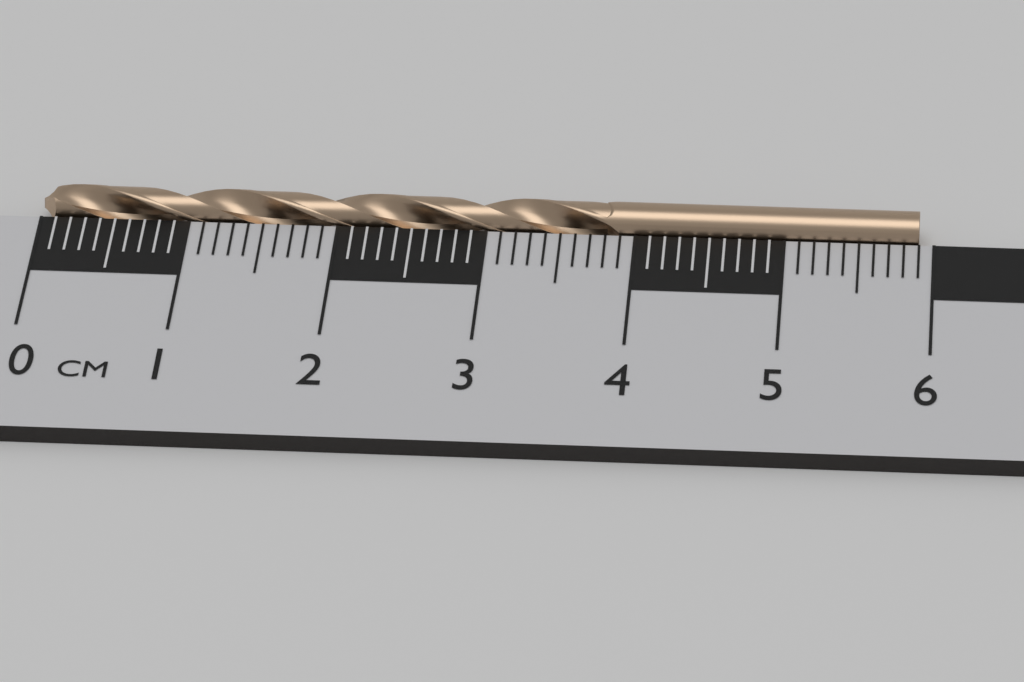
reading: 5.9 cm
